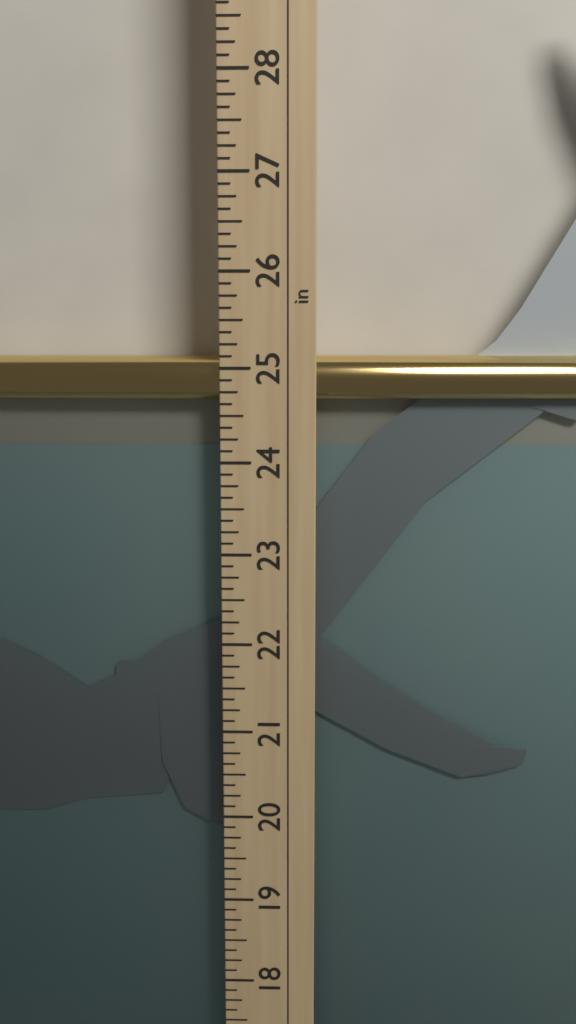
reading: 25.125 in
